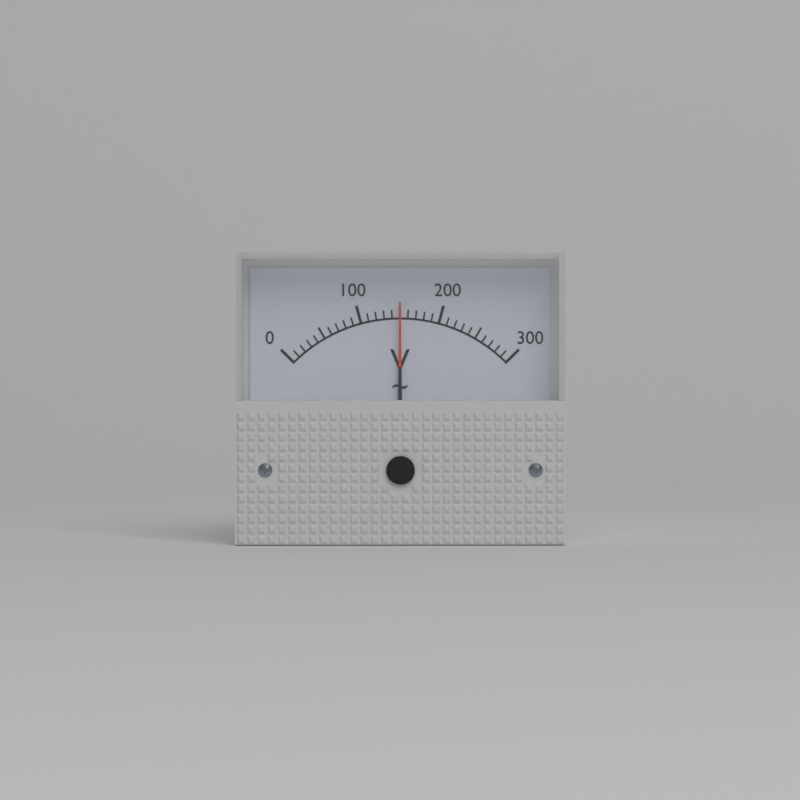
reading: 150 V
